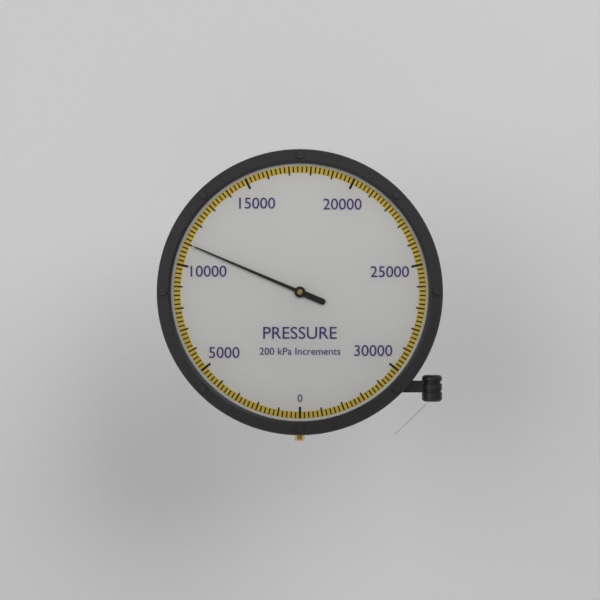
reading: 11000 kPa
